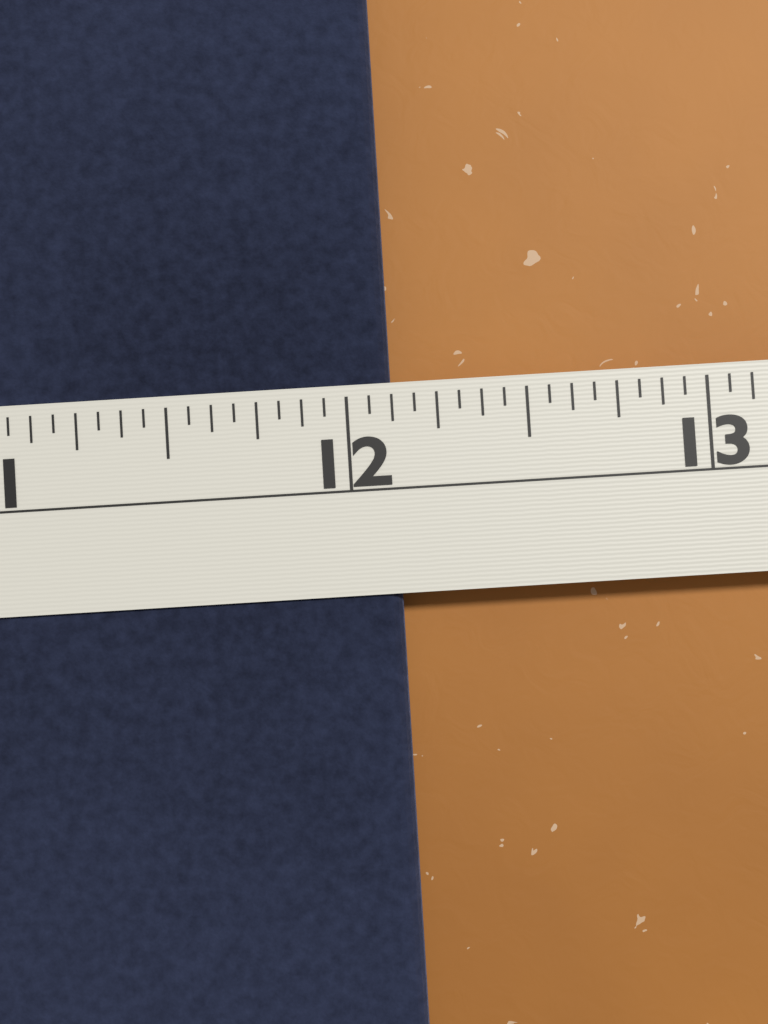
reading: 12.1250 in
